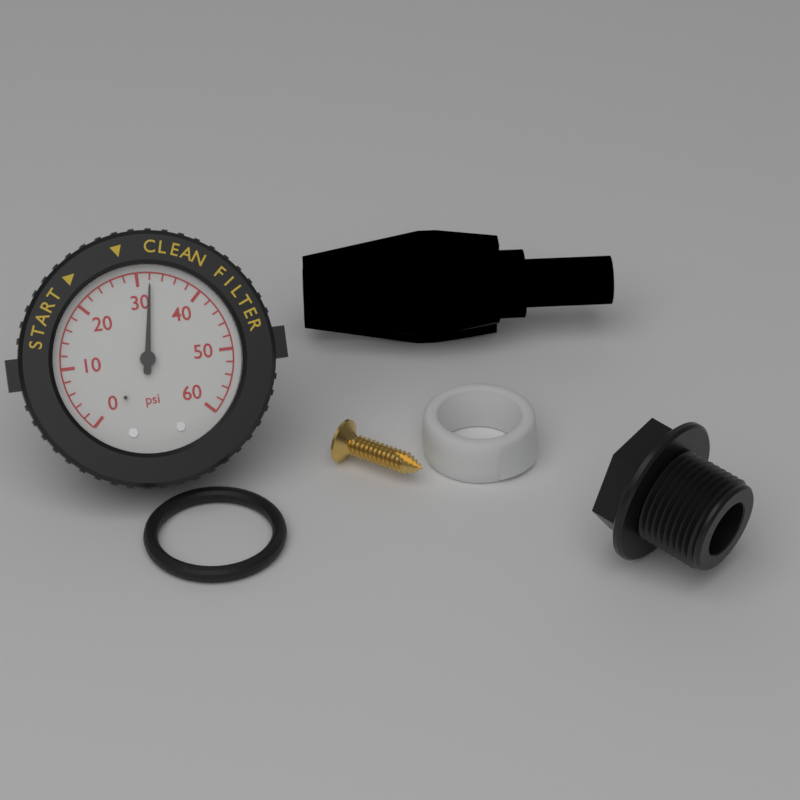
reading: 32 psi
